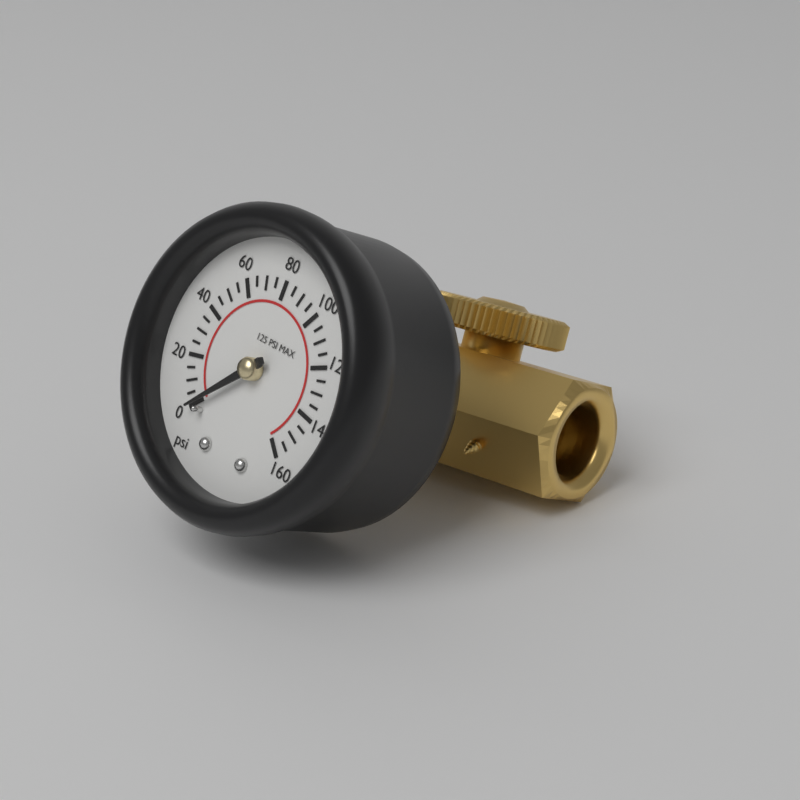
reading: 0 psi
